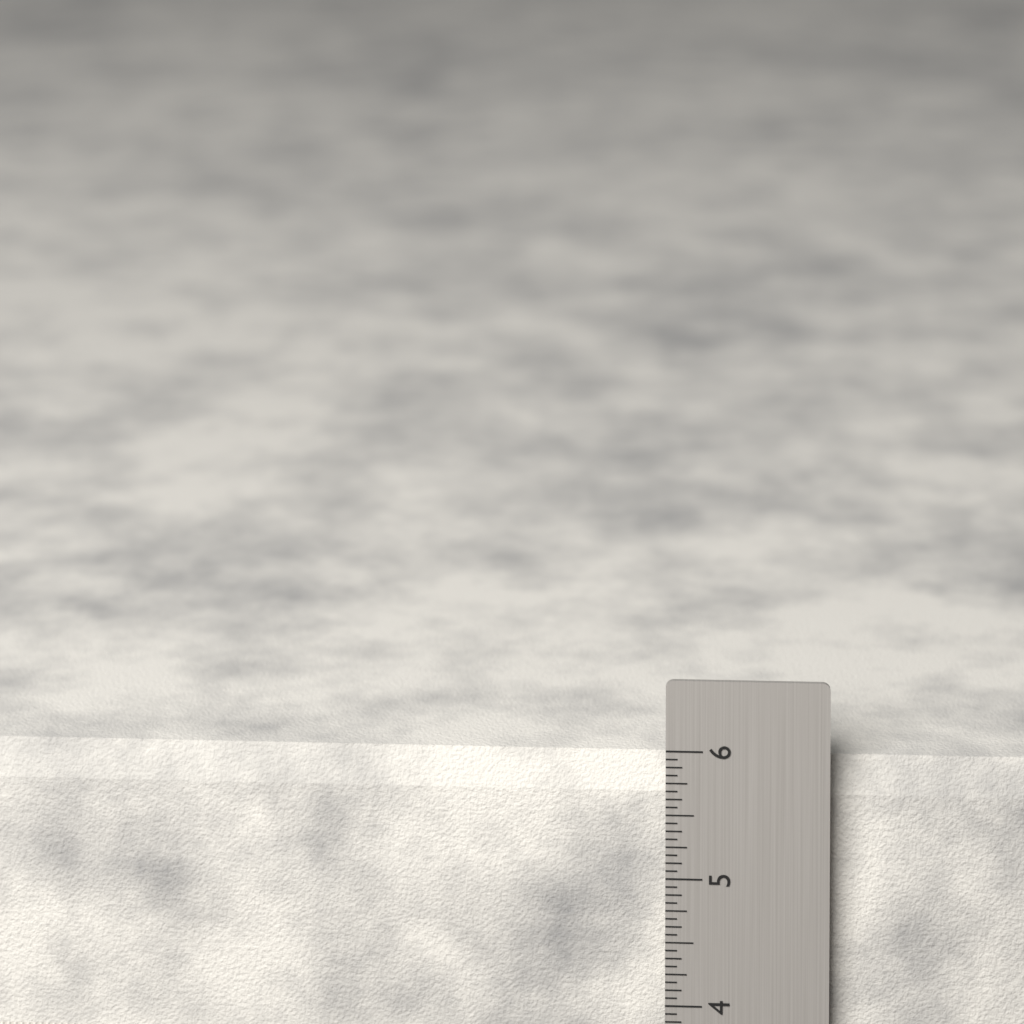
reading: 5.8750 in
